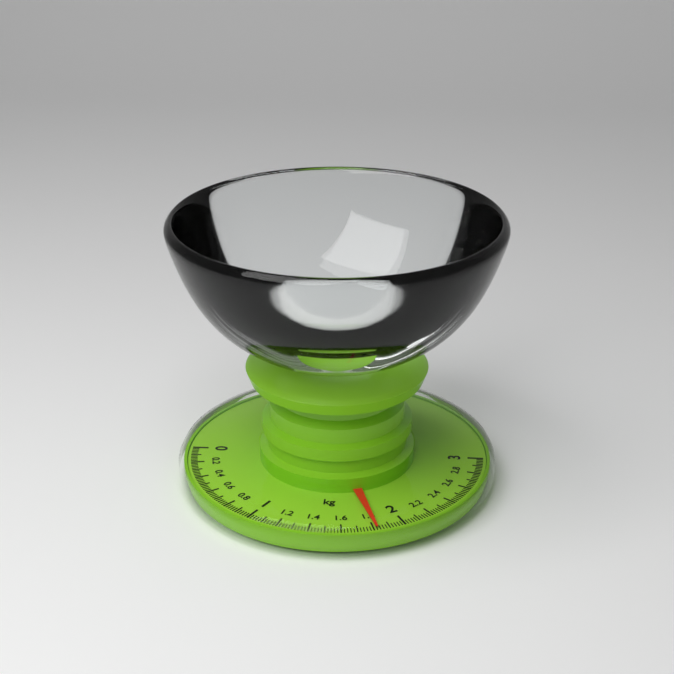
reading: 1.82 kg
